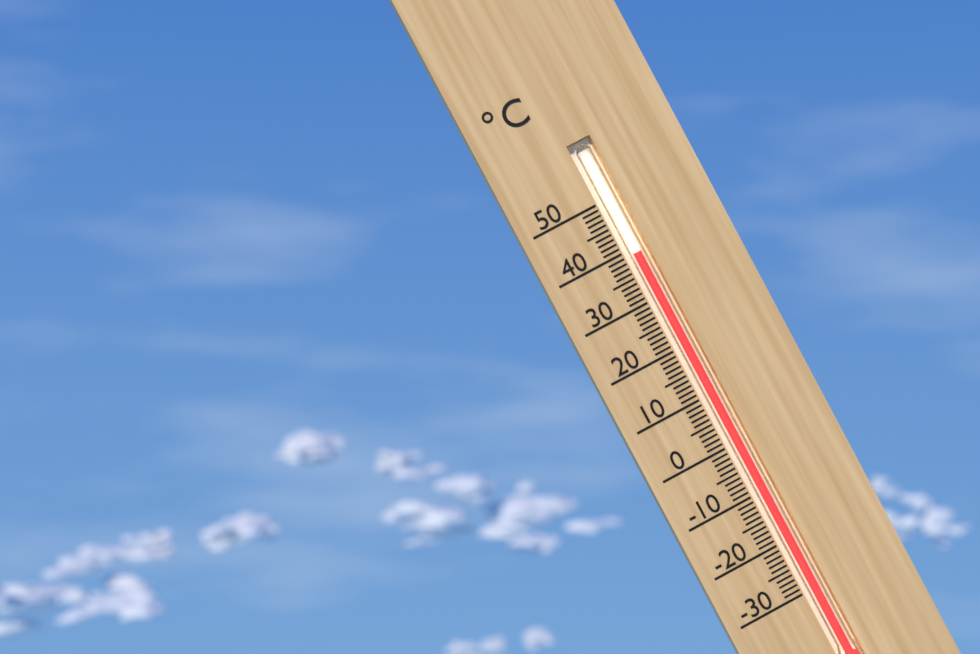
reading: 39 °C
